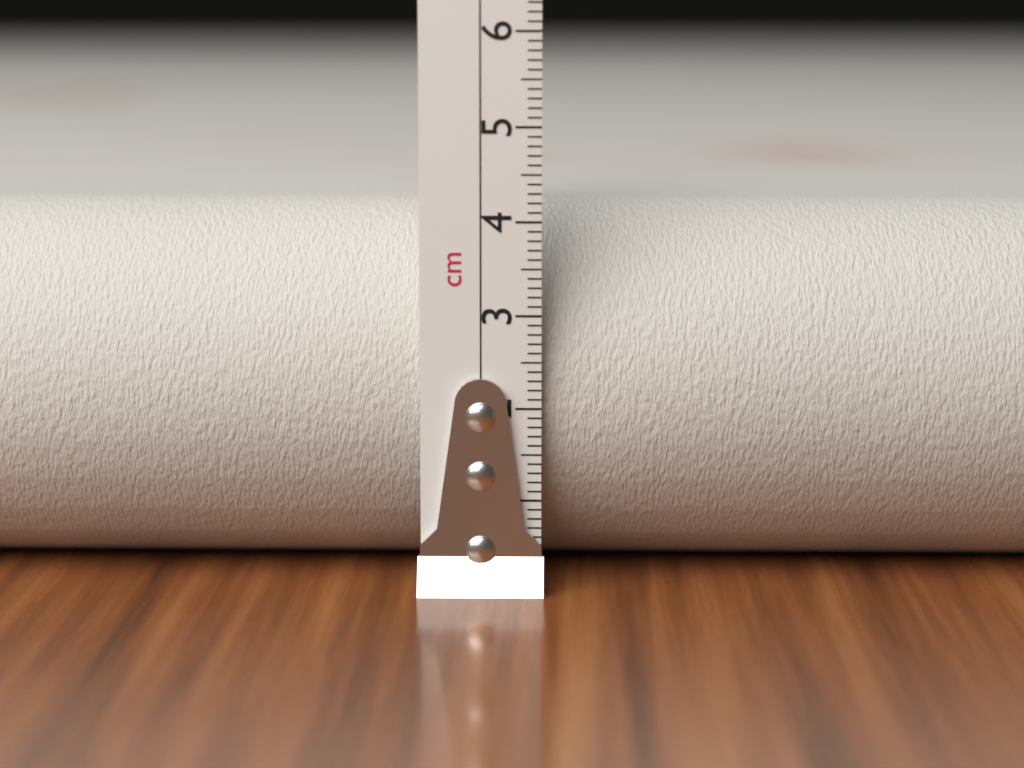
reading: 4.1 cm
